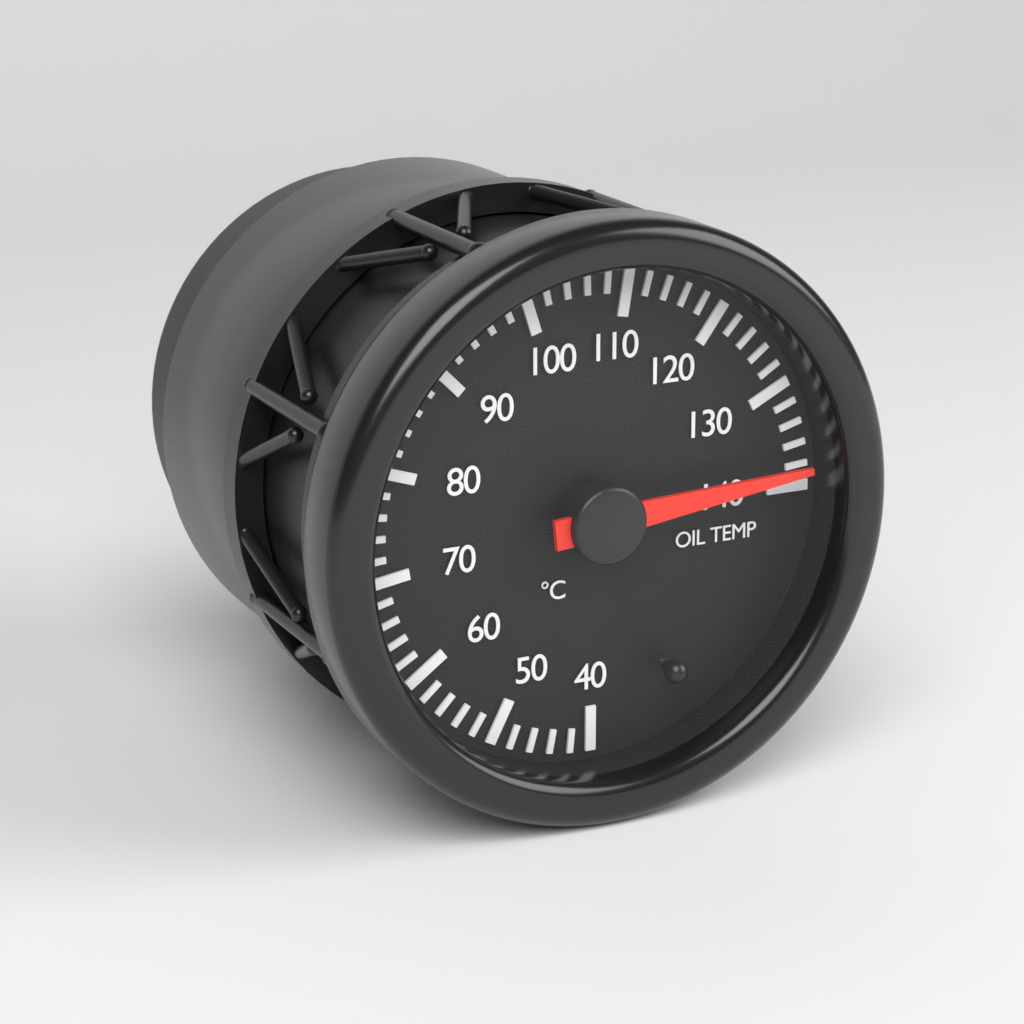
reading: 138 °C
